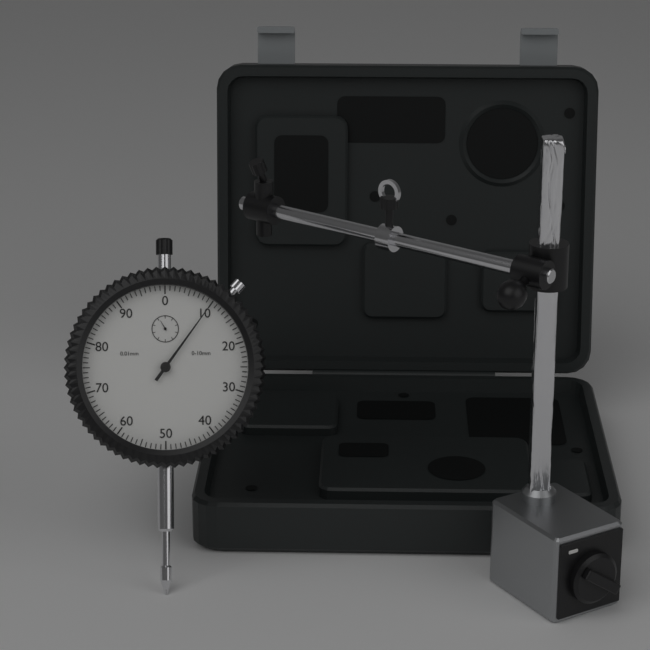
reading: 0.10 mm
